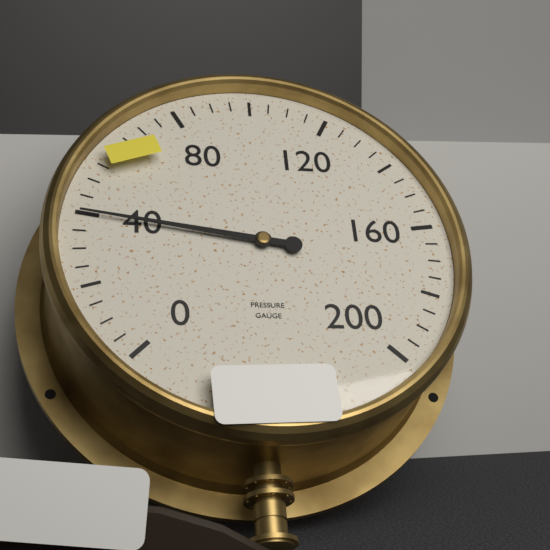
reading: 40 (no unit)
